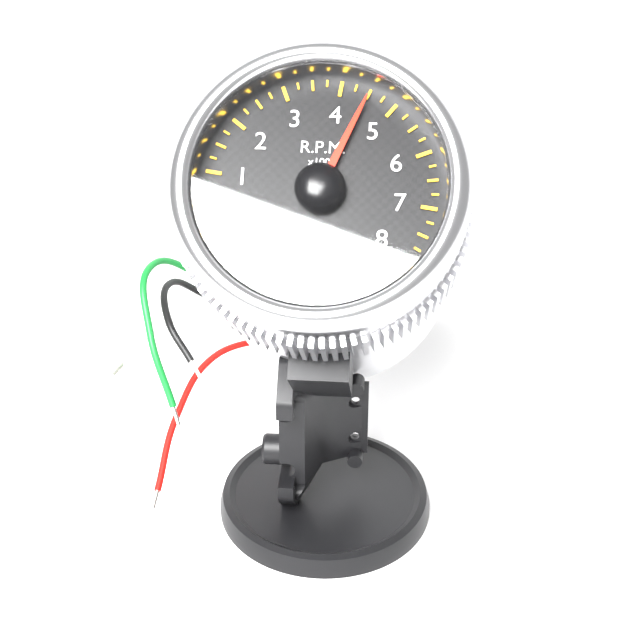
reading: 4.50 x1000 RPM
